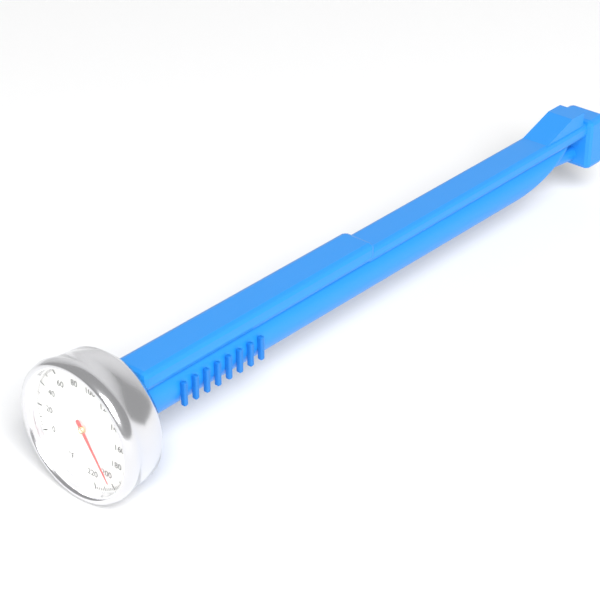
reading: 202 °F
